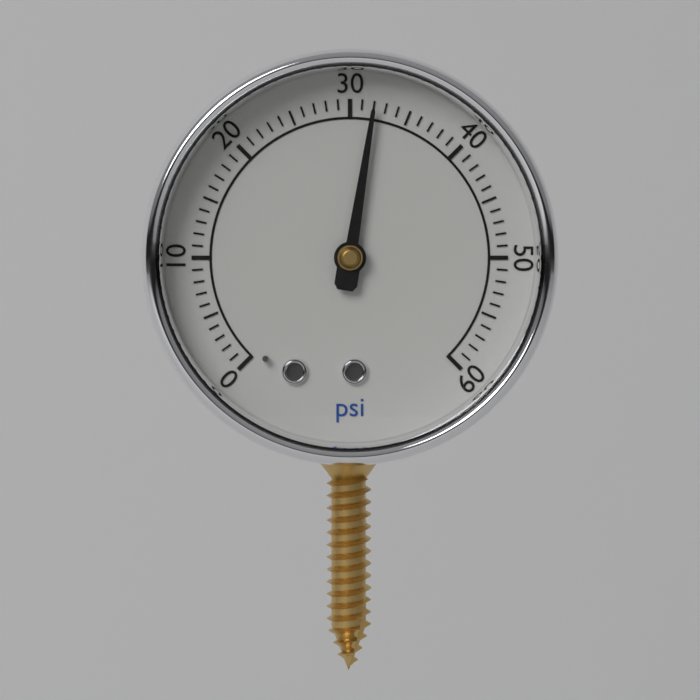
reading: 32 psi
